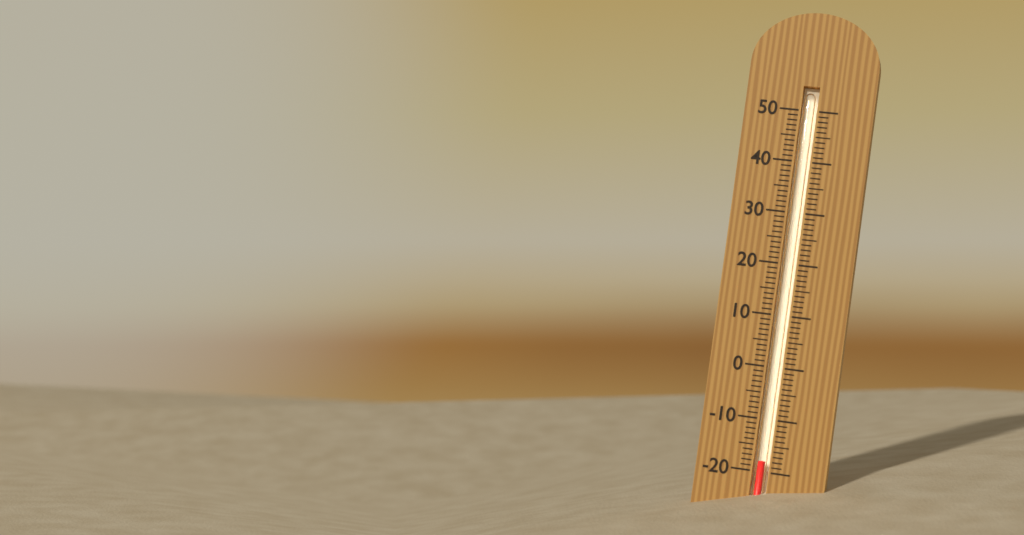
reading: -18 (no unit)
